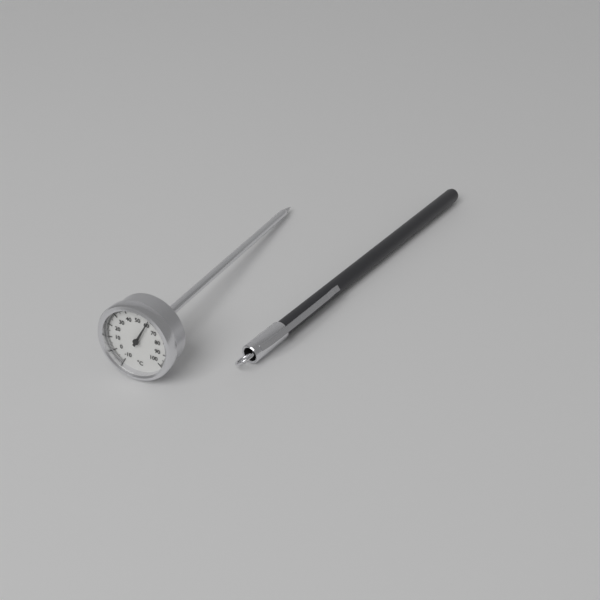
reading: 60 °C
